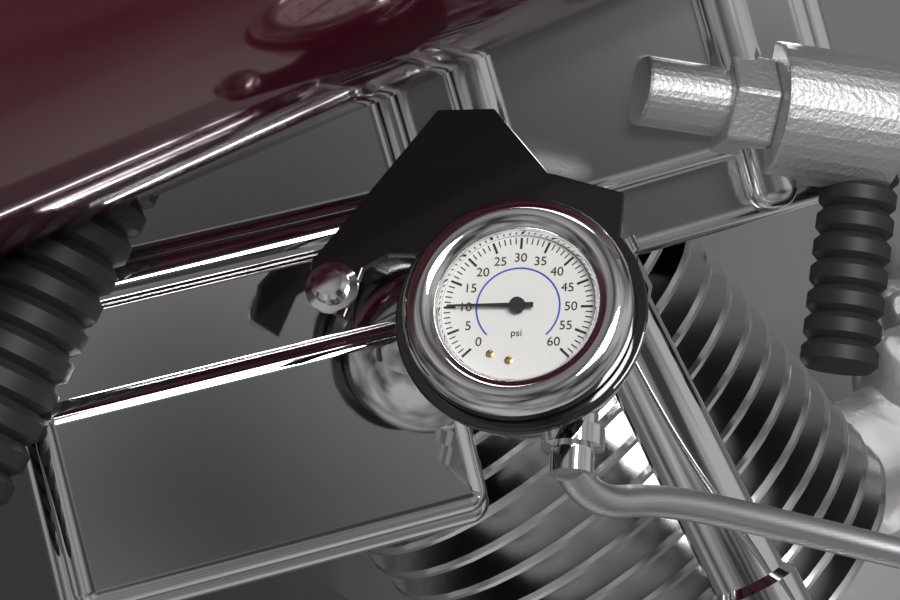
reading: 10 psi
